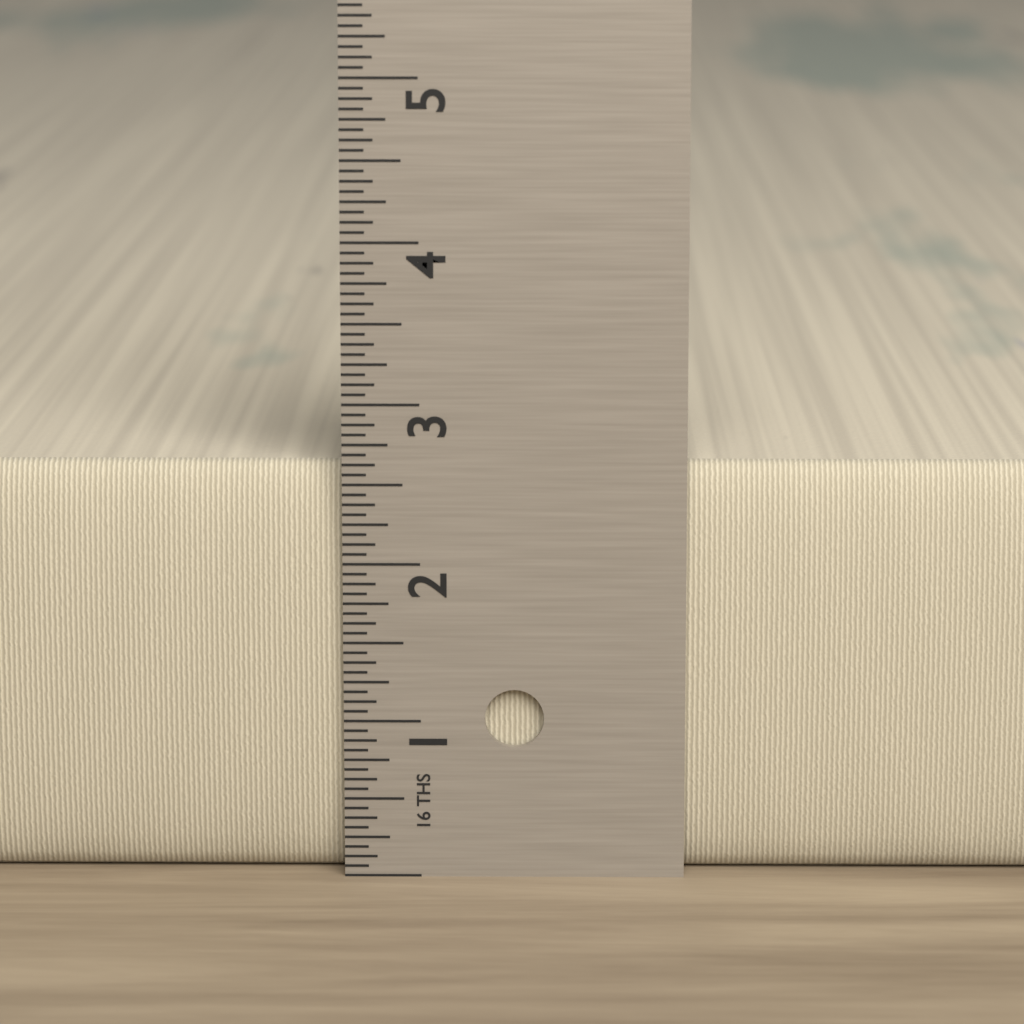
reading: 2.6250 in
